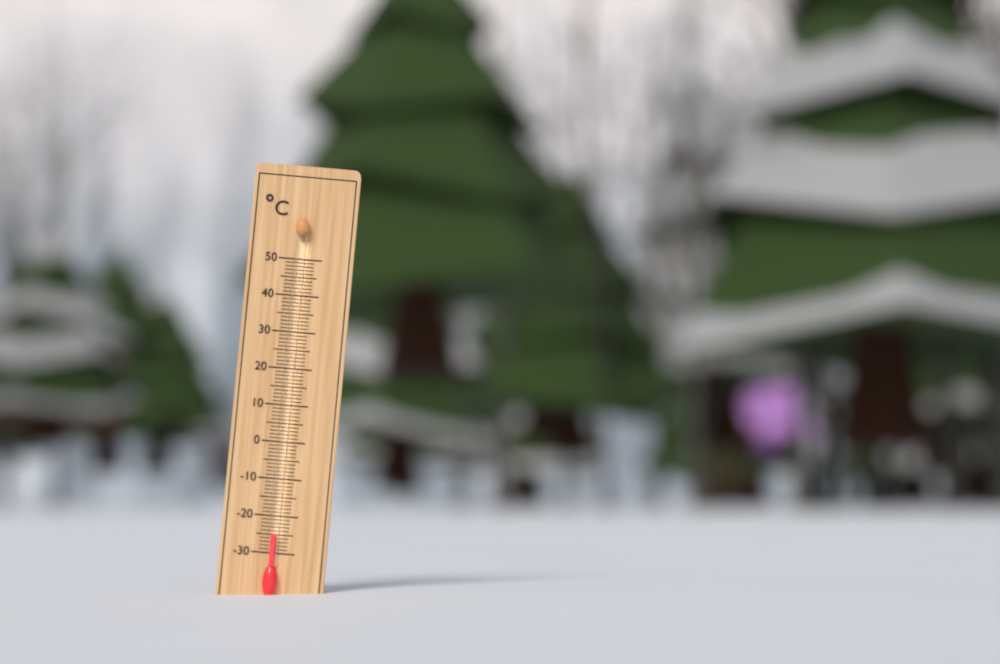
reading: -25 °C
